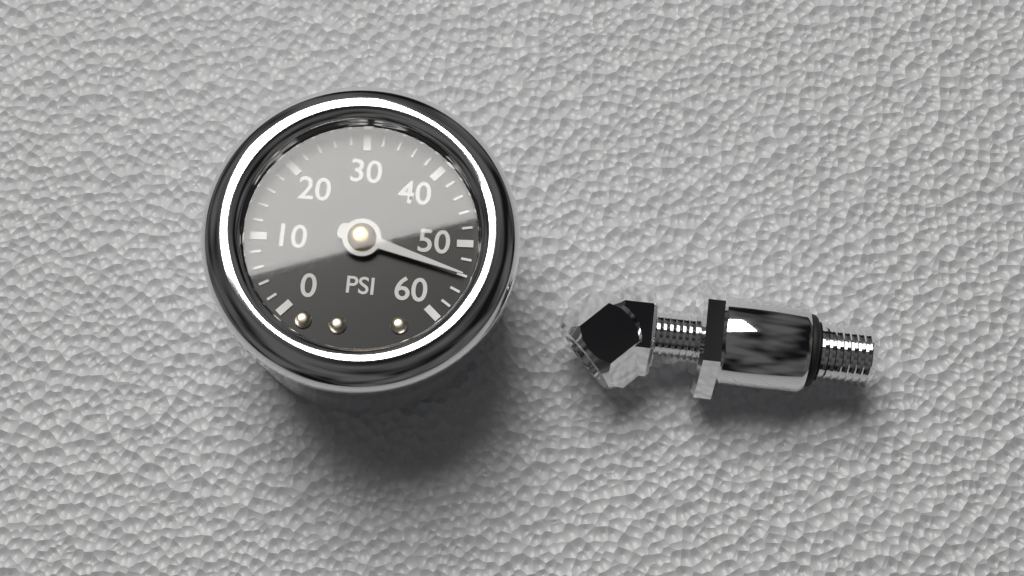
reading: 54 psi
